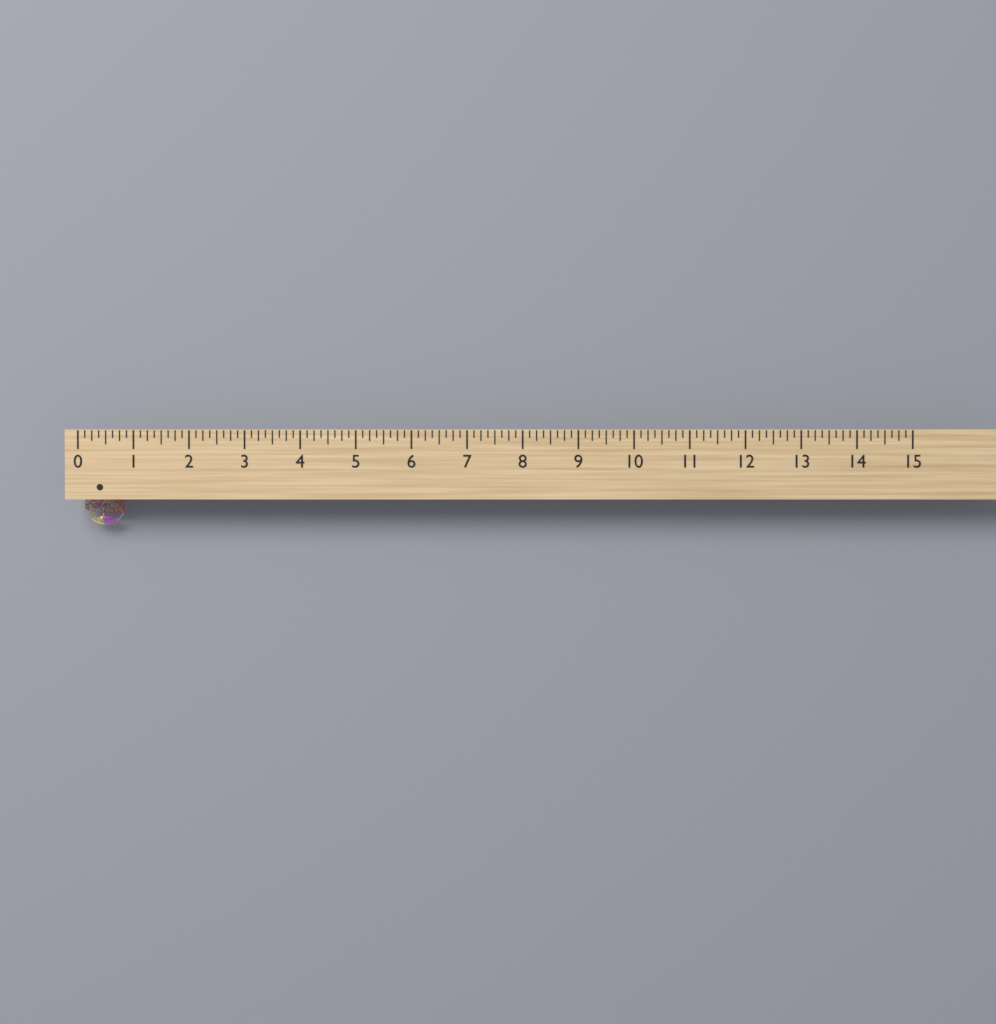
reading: 0.750 (no unit)
